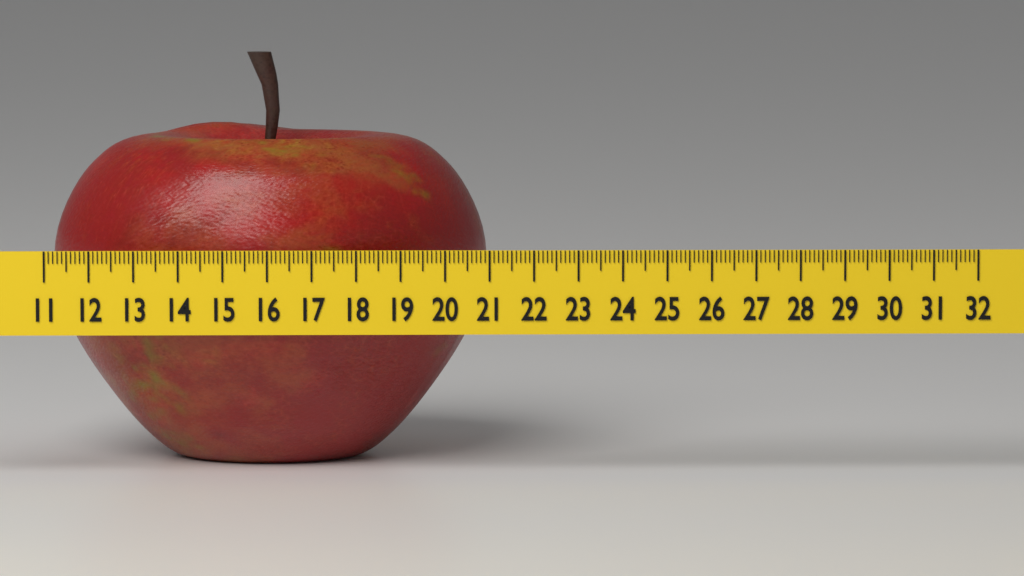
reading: 21.0 (no unit)
